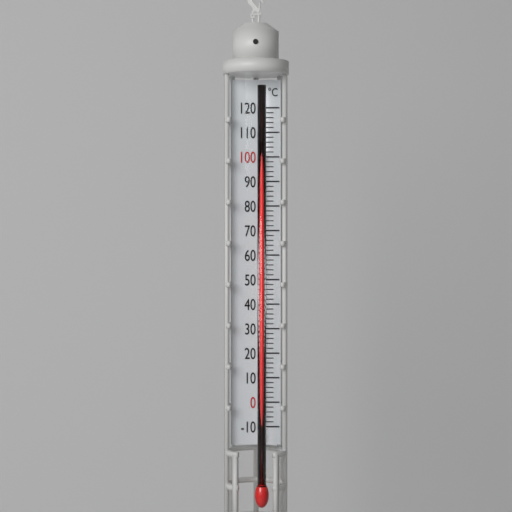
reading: 102 °C
